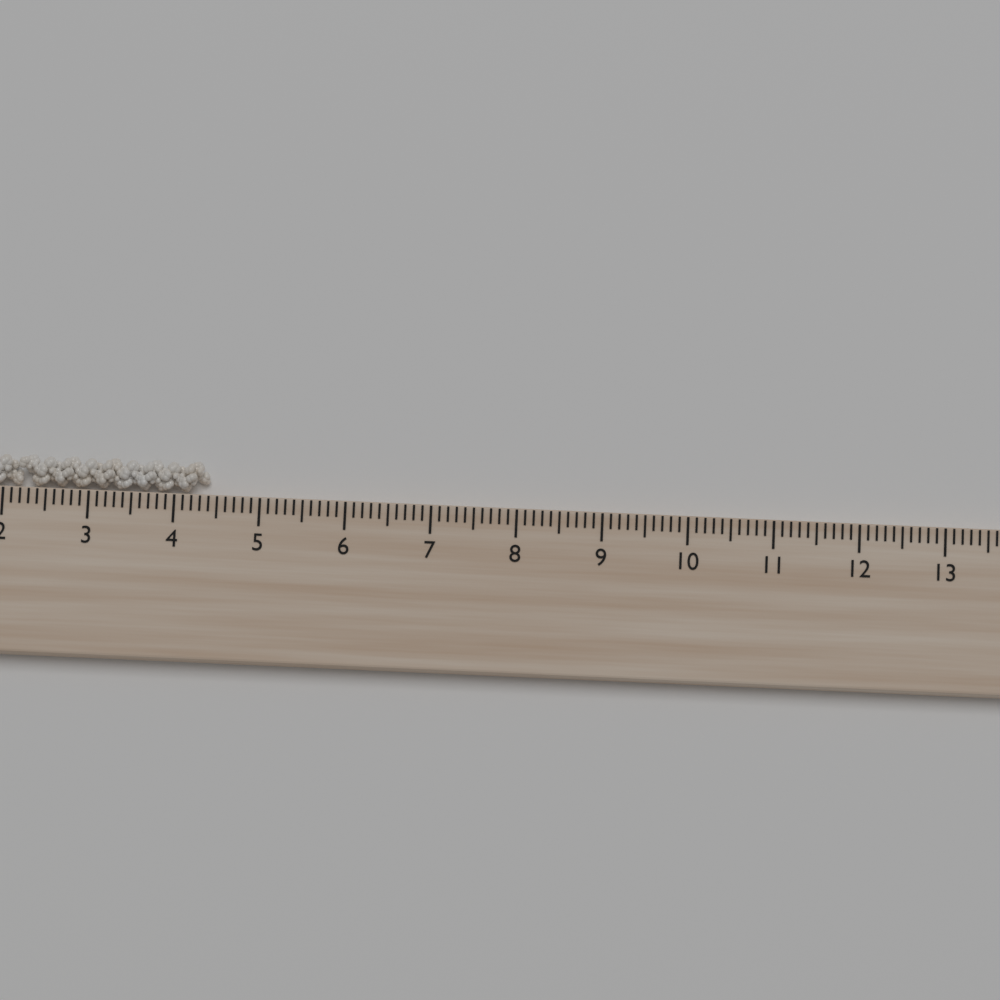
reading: 4.4 cm
